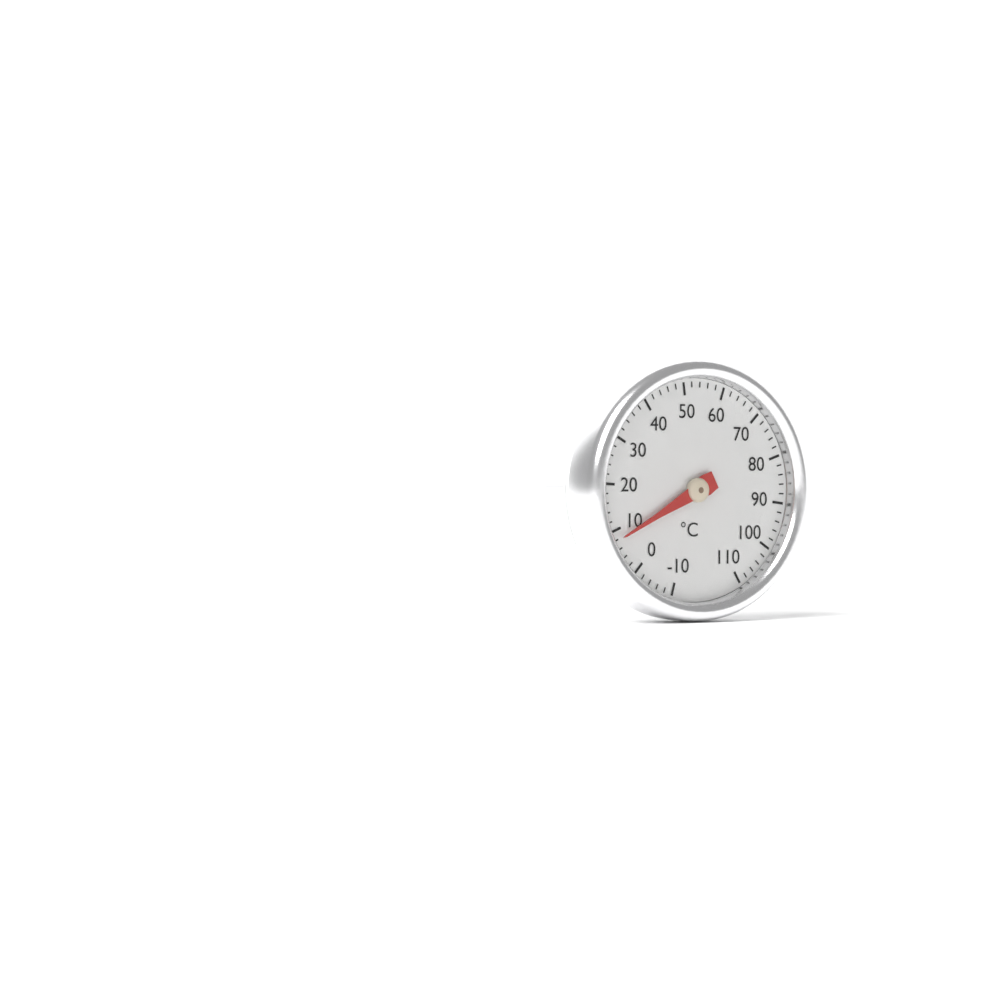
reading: 8 °C
